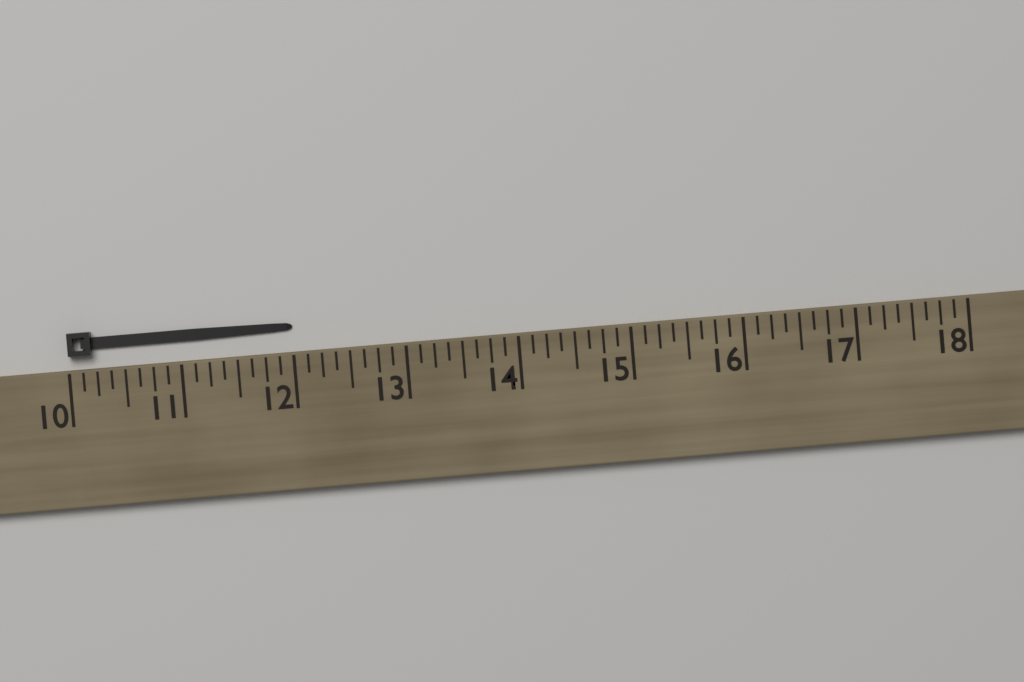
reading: 12.000 (no unit)
